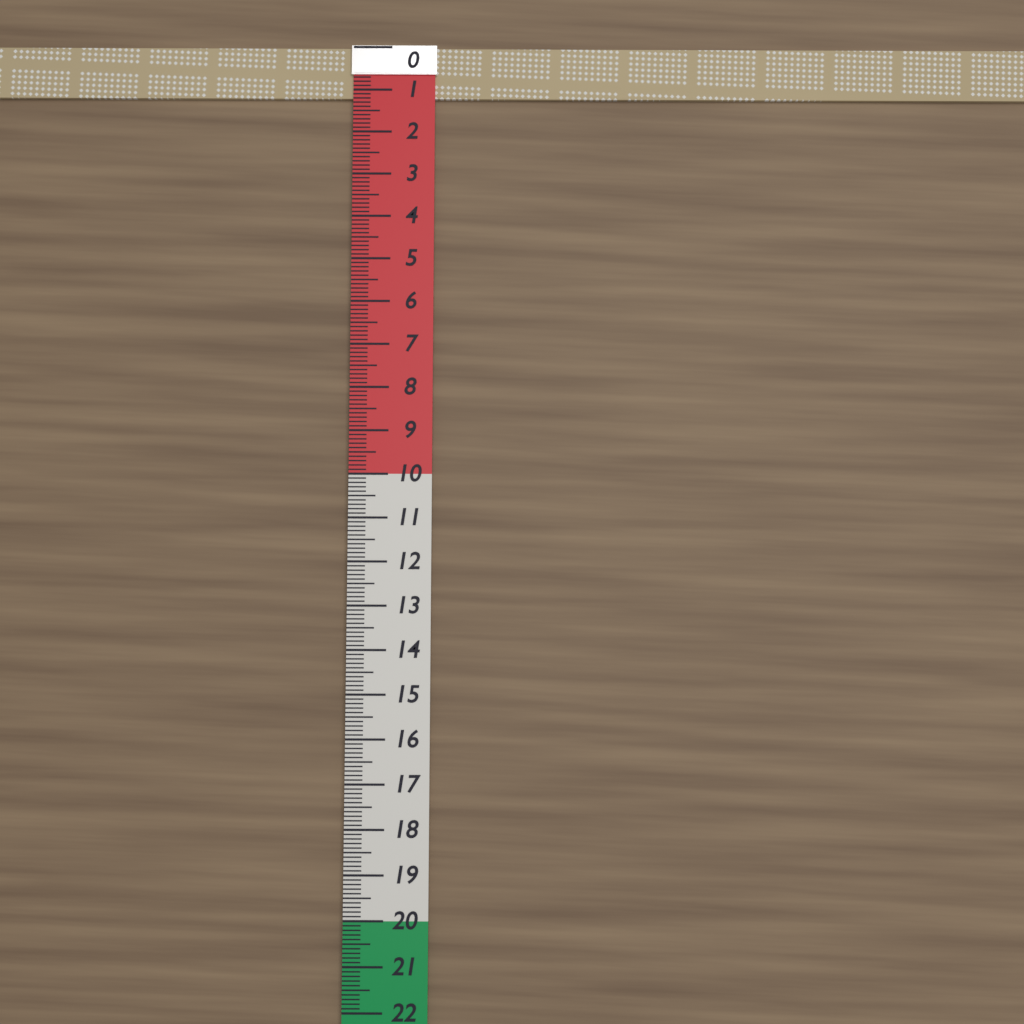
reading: 1.2 (no unit)
